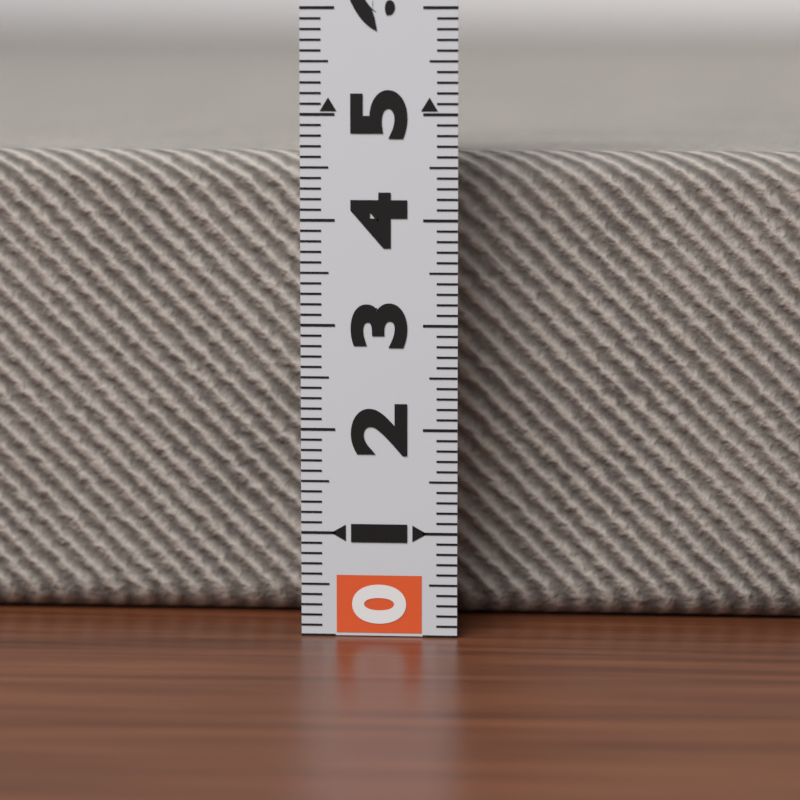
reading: 4.6 (no unit)
